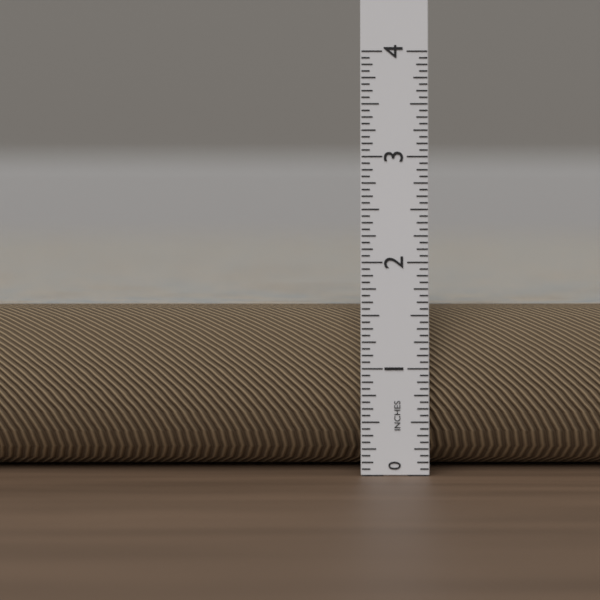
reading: 1.5625 in
